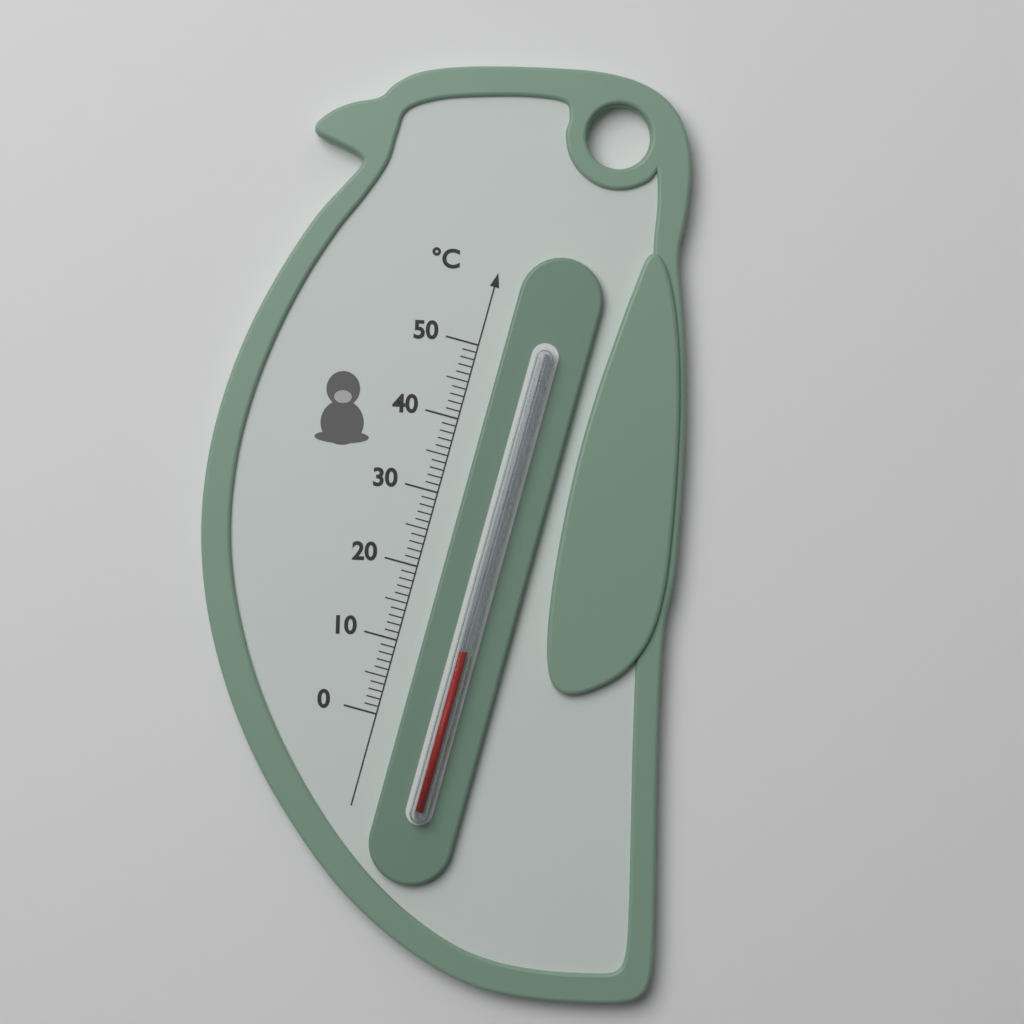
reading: 11 °C
